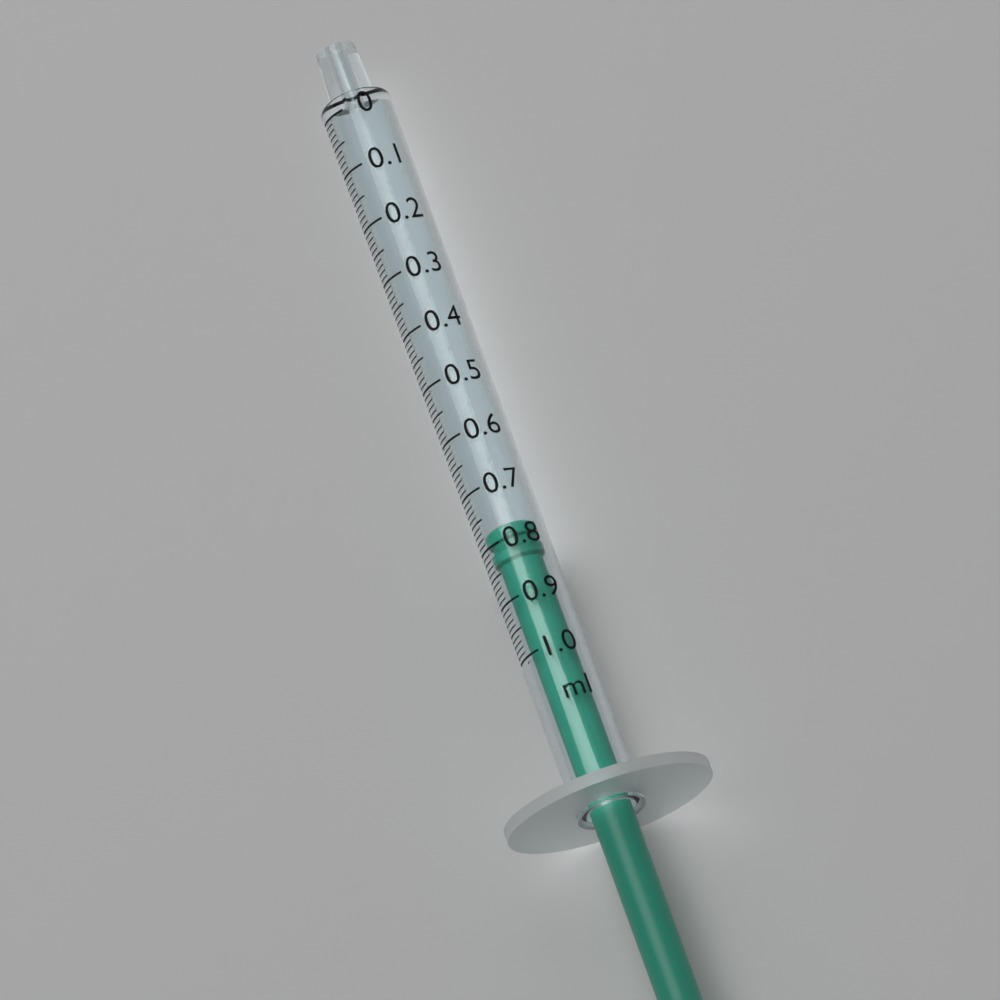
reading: 0.77 ml
